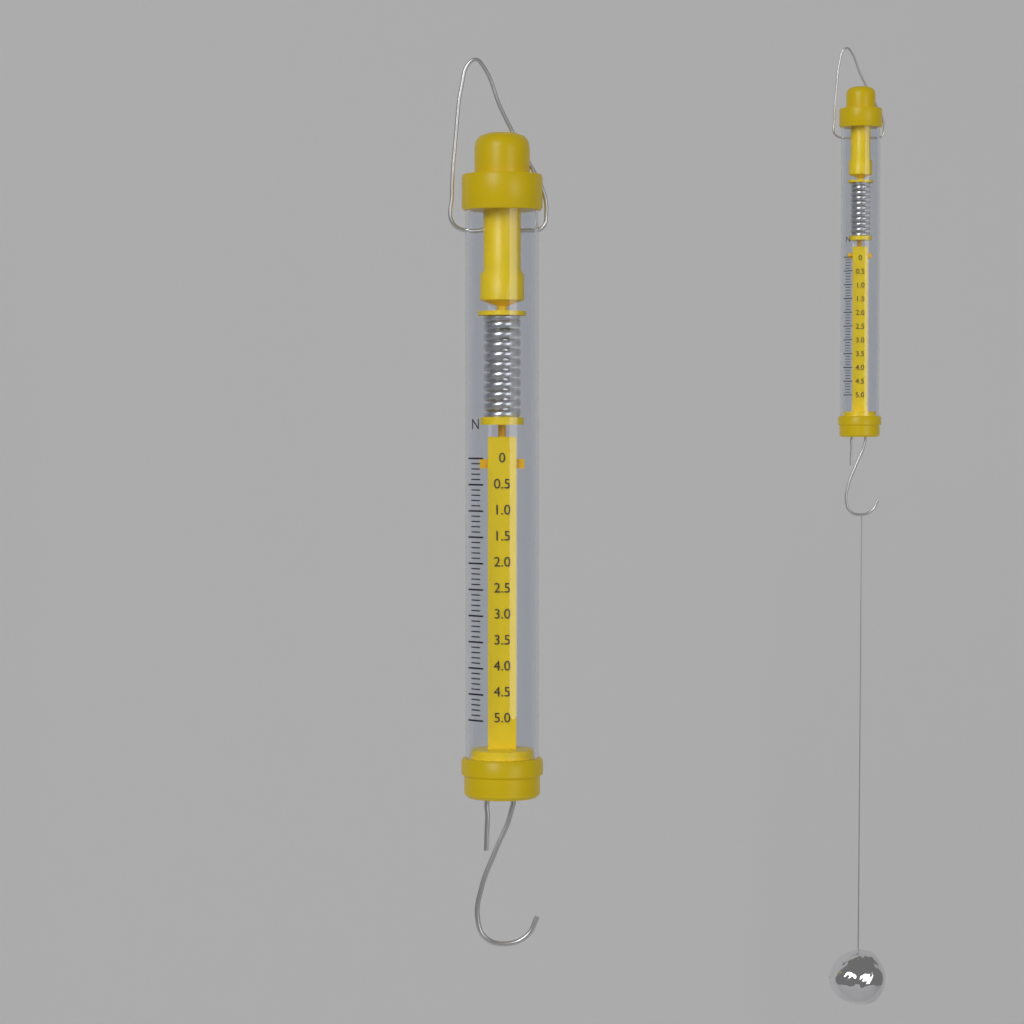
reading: 0.2 N
